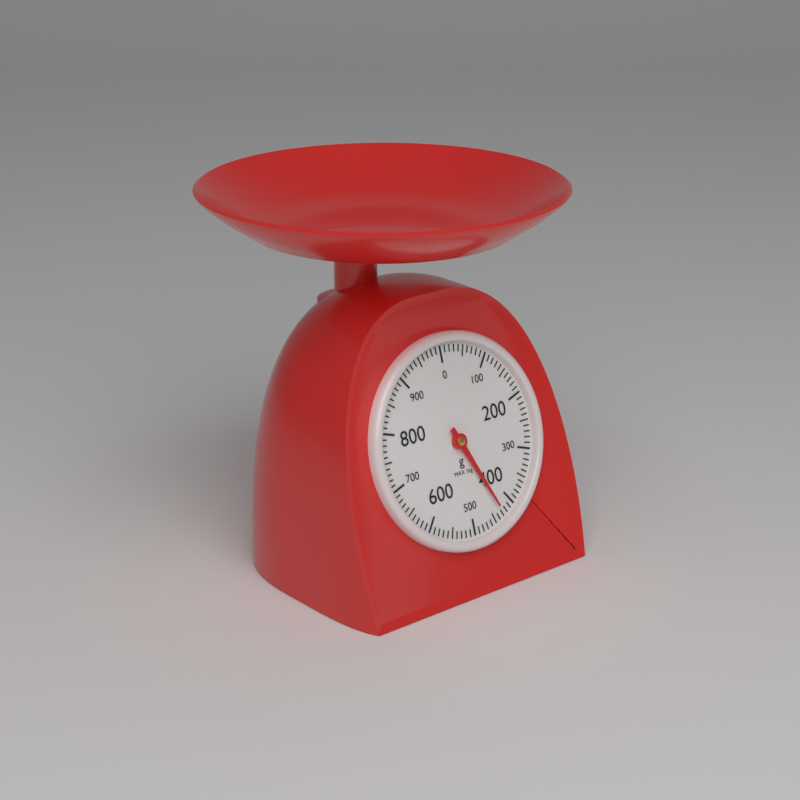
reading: 430 g
